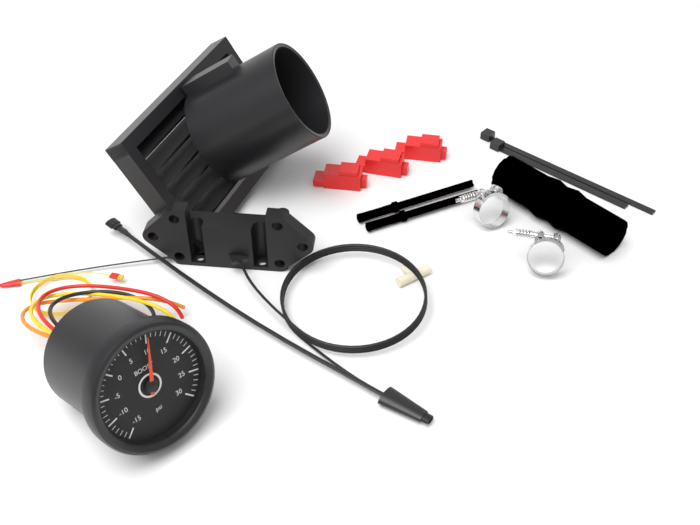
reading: 10 psi
